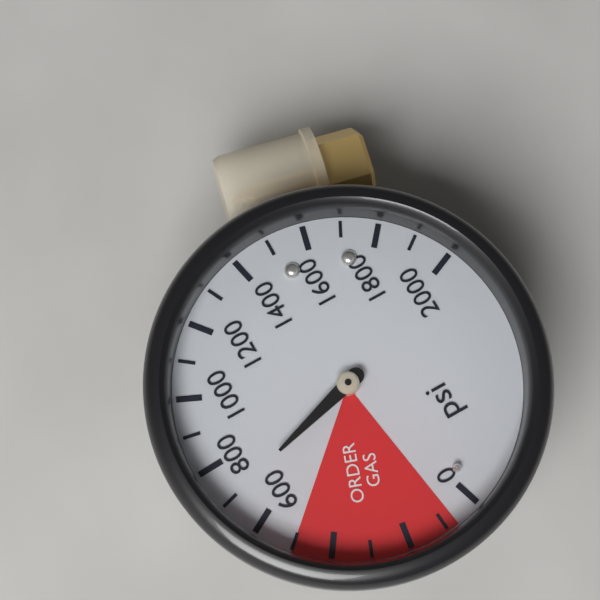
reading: 700 psi
